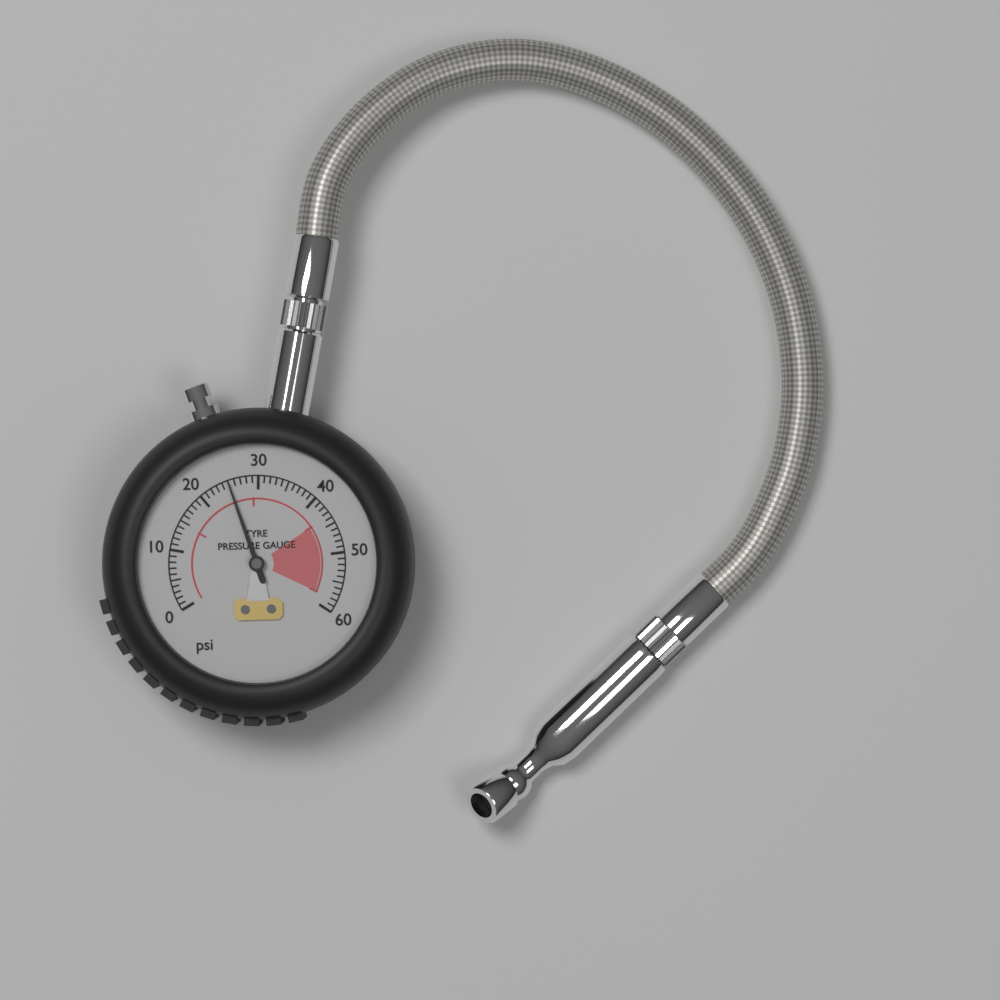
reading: 25 psi
